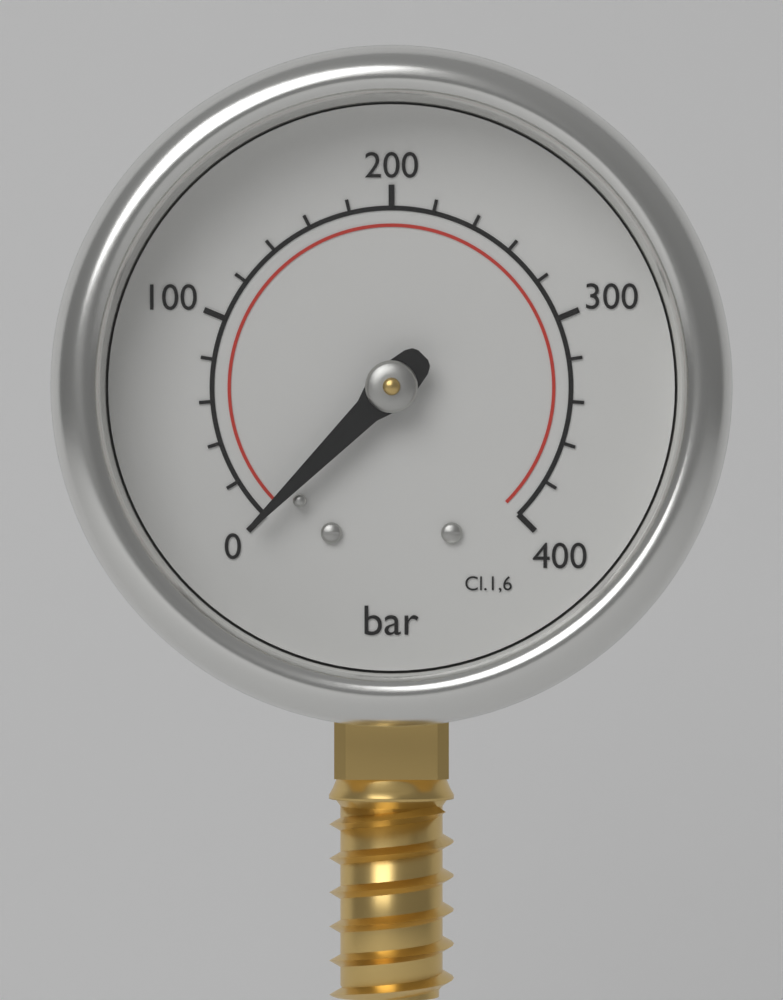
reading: 0 bar
